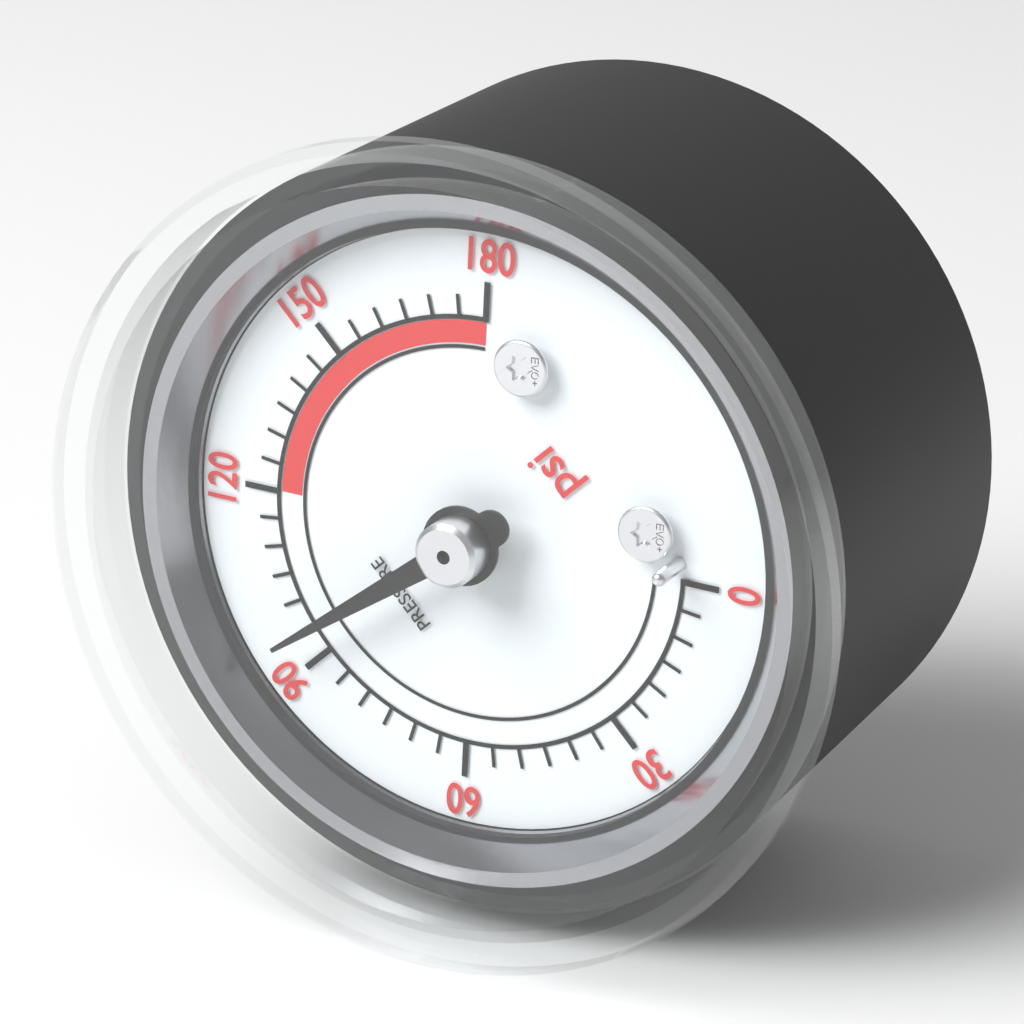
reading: 95 psi
